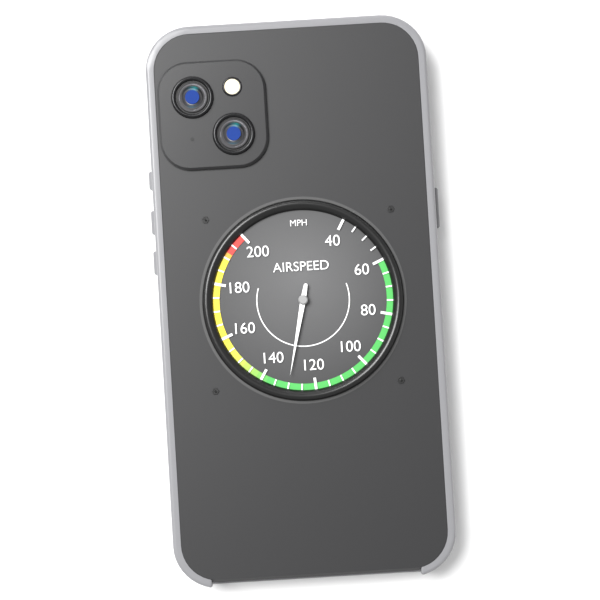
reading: 130 mph
